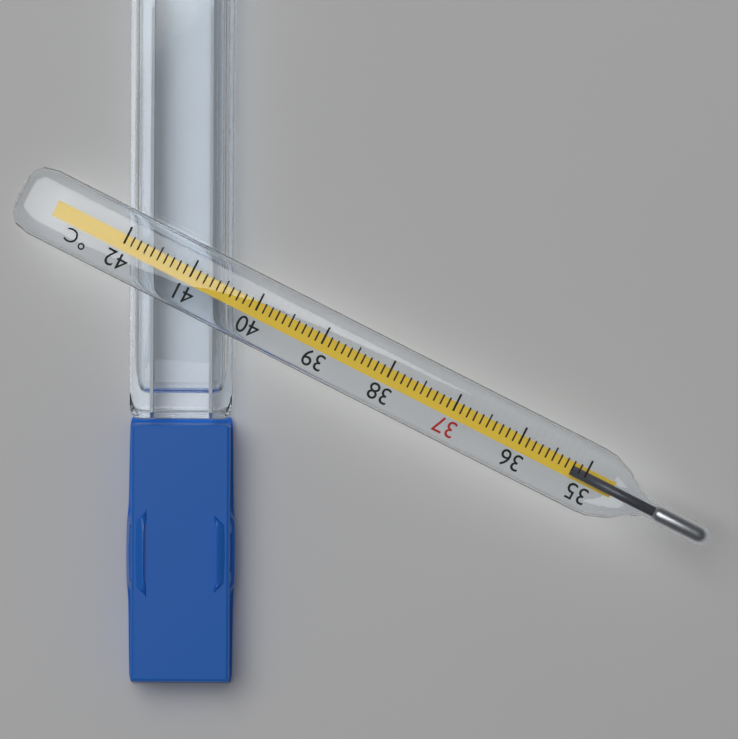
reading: 35.2 °C
